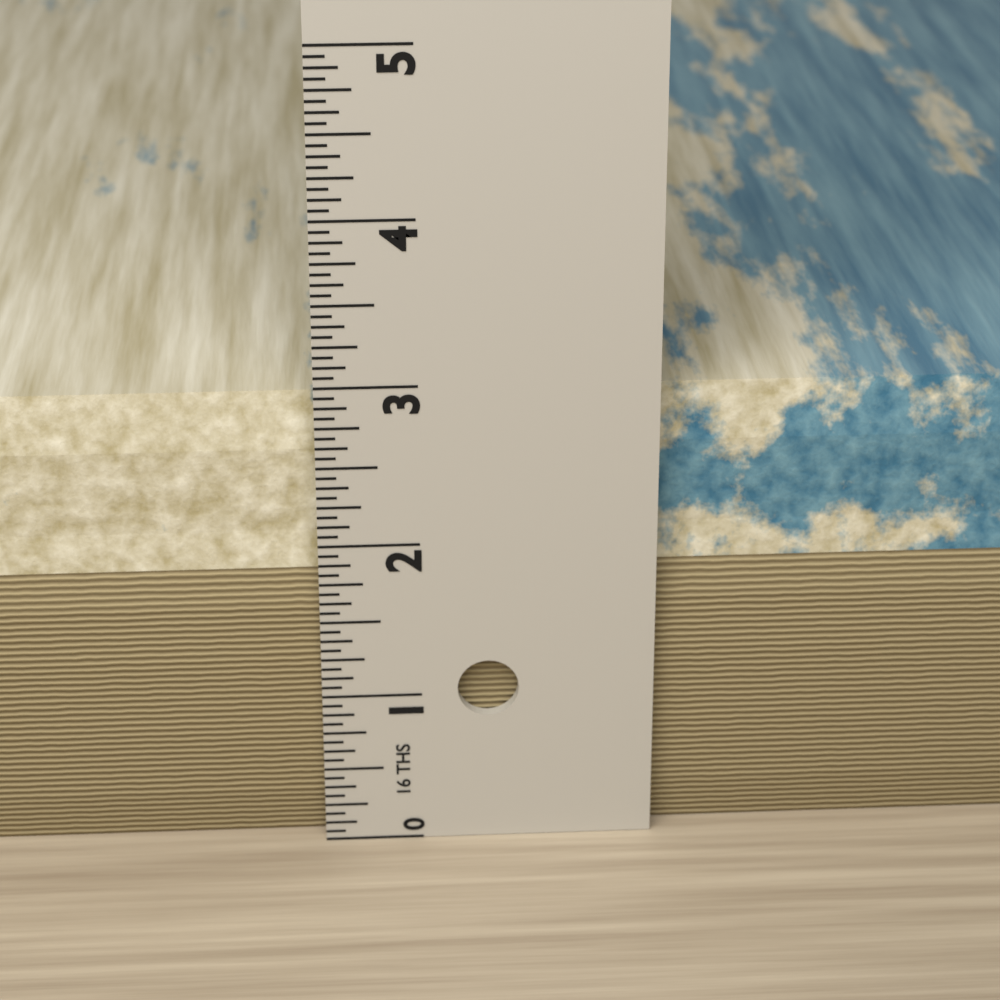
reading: 2.8750 in
